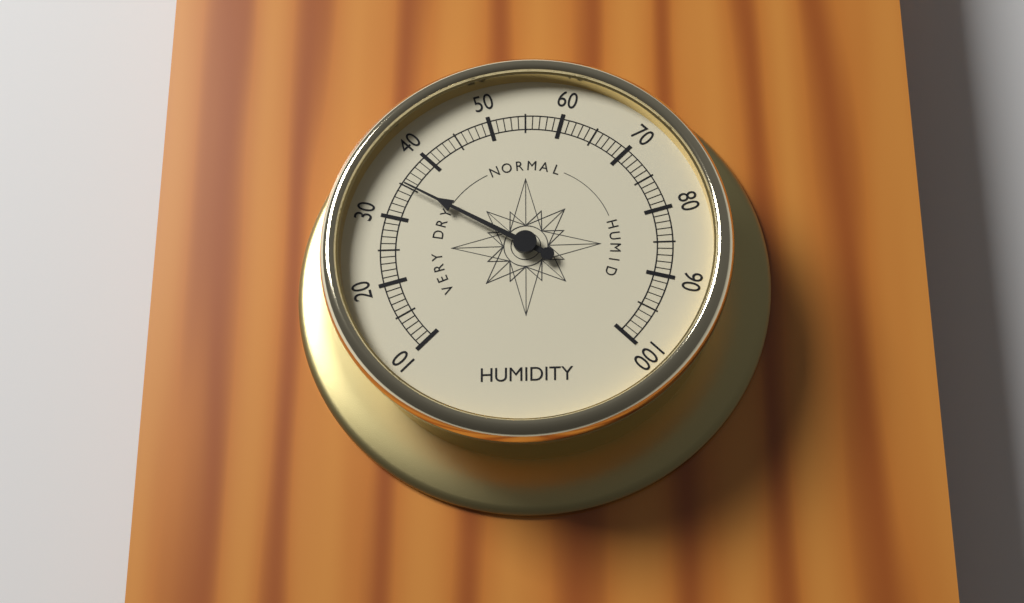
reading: 35 (no unit)
